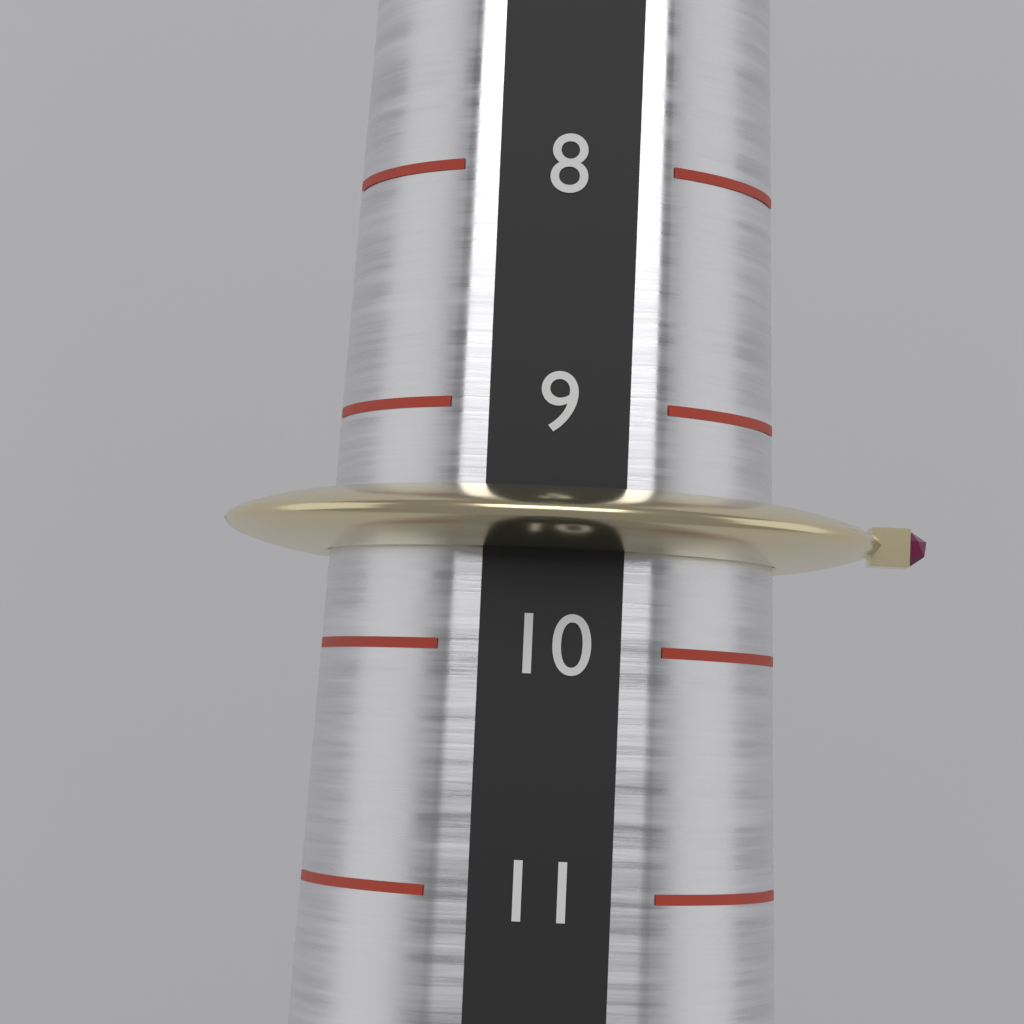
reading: 9.6 (no unit)
